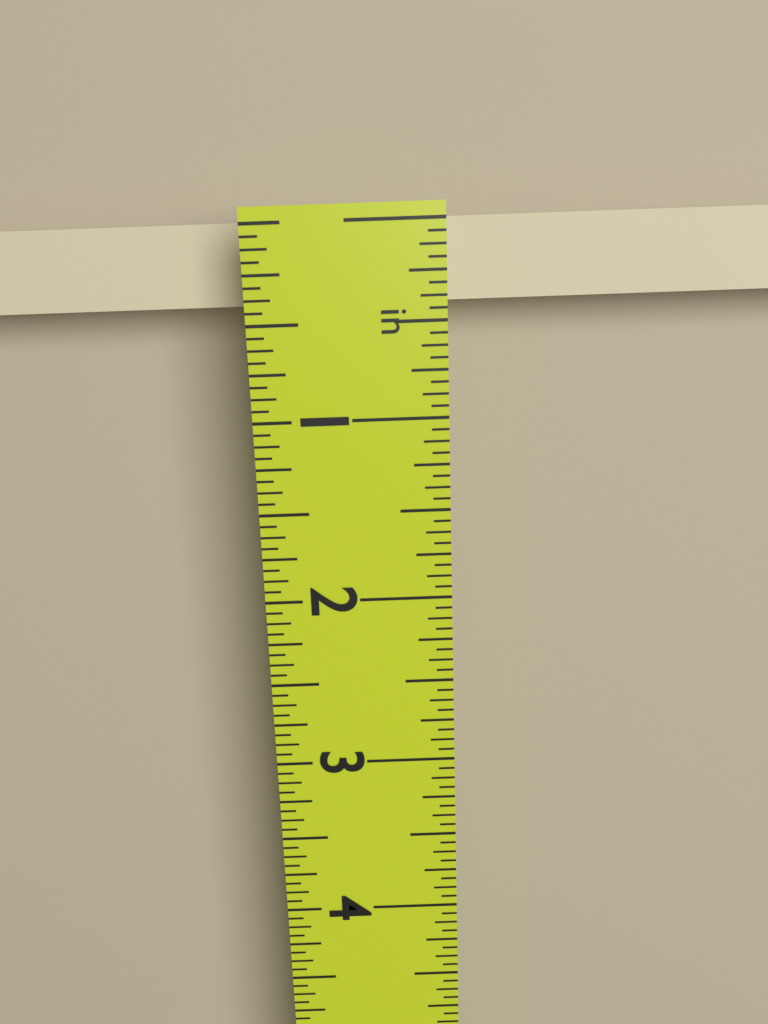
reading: 0.4375 in
